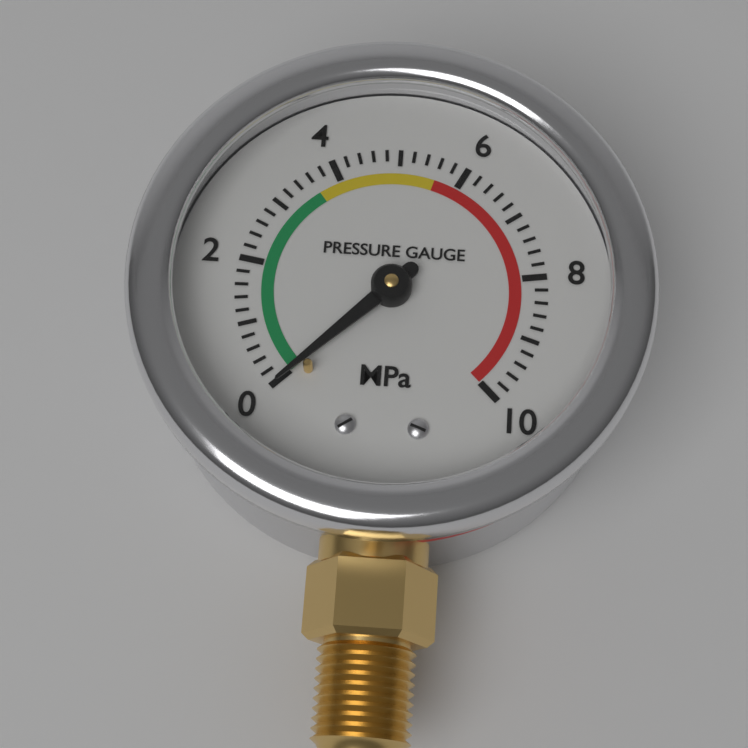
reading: 0.0 MPa
